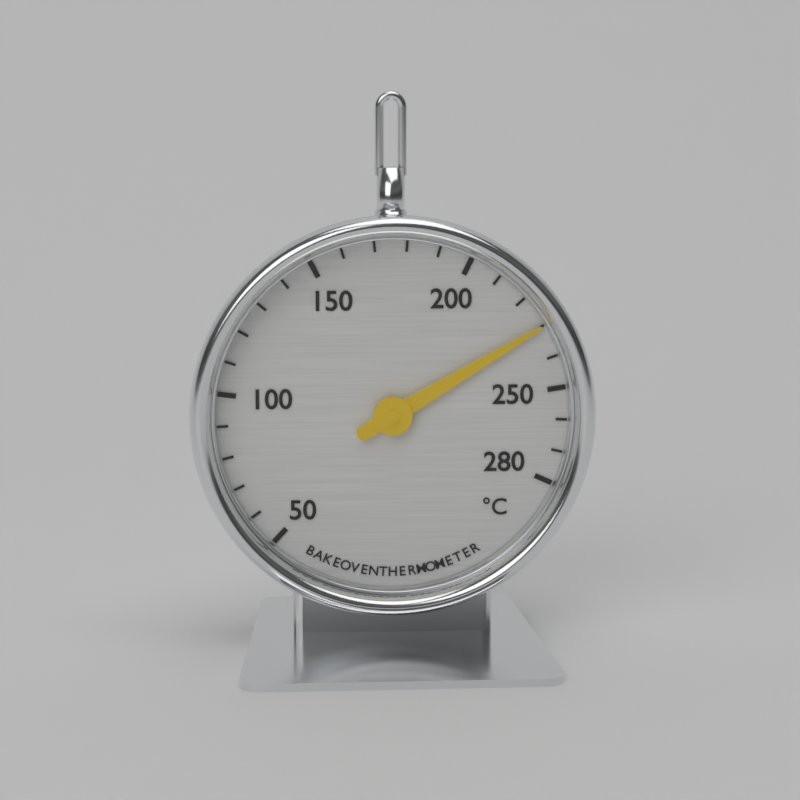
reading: 230 °C
